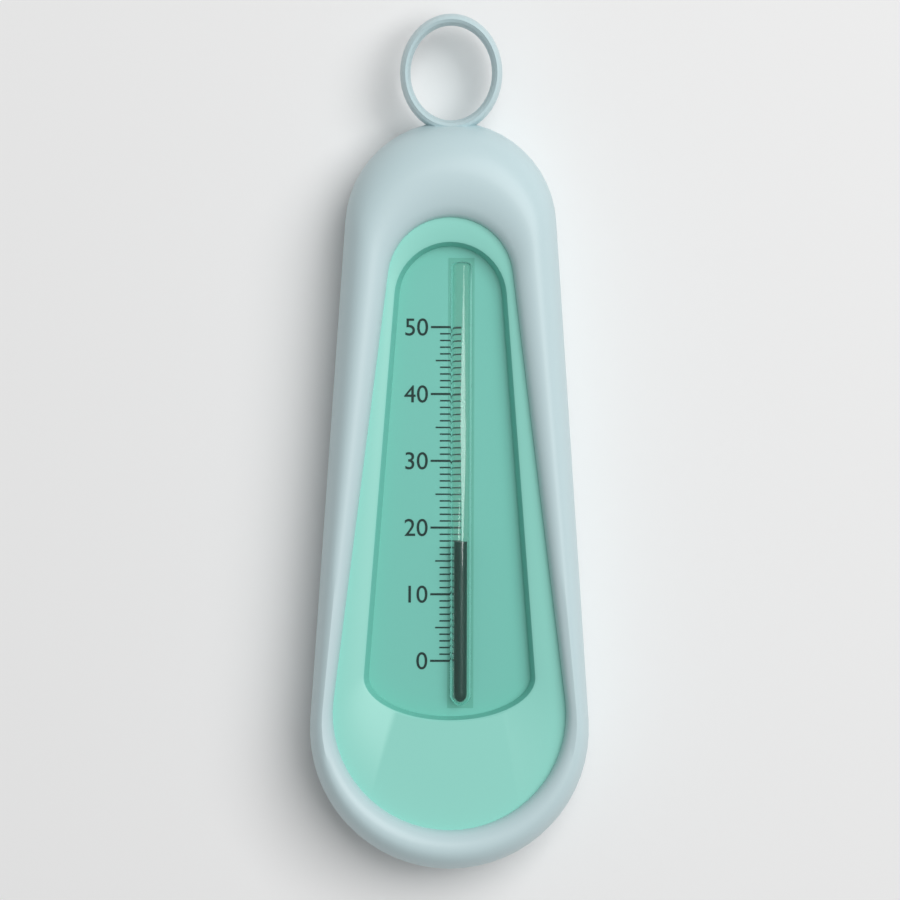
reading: 18 (no unit)
